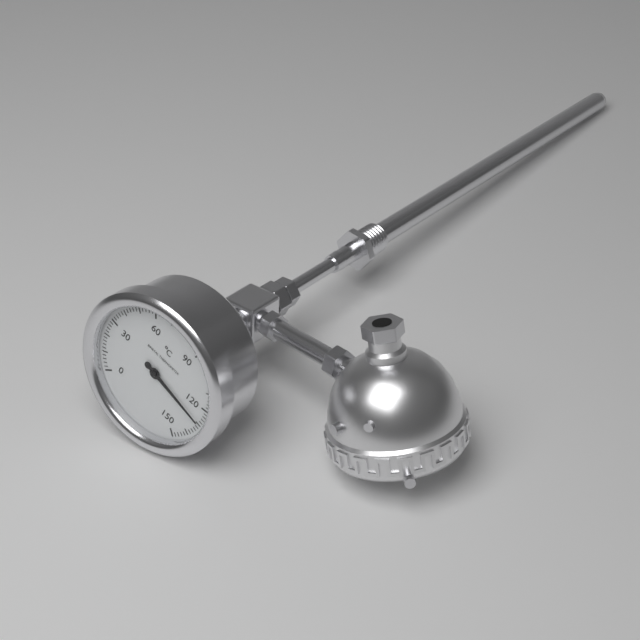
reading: 130 °C
